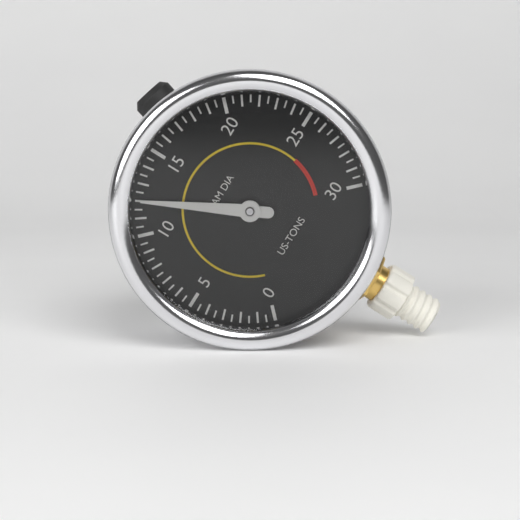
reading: 12.0 US-TONS
